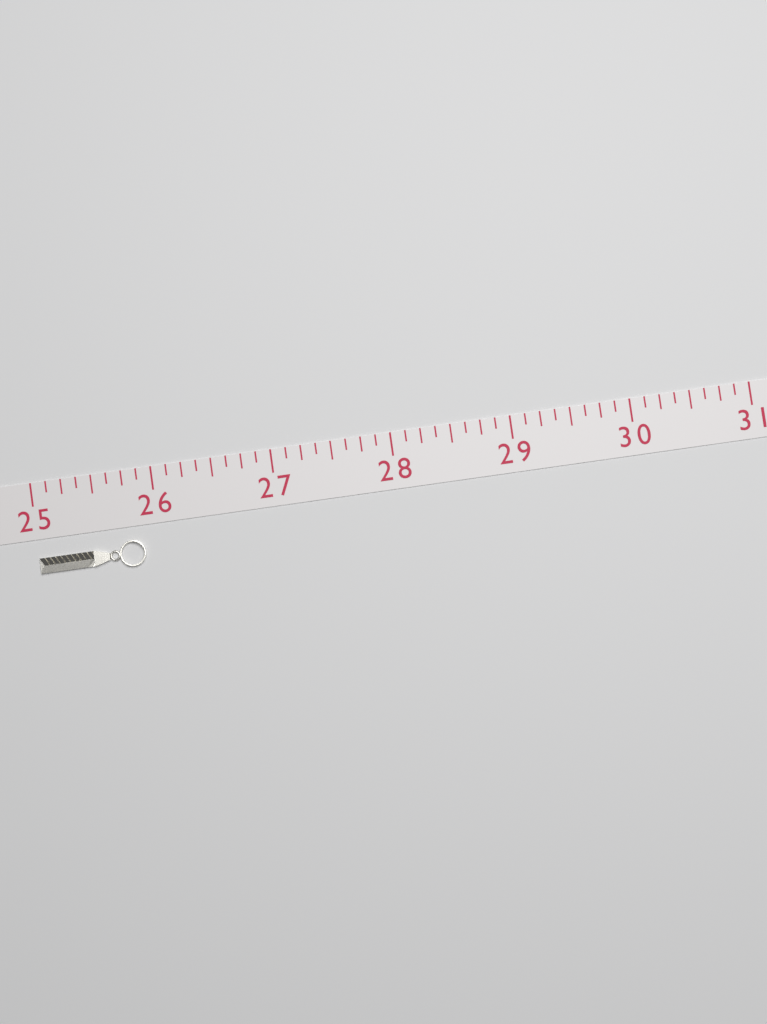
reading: 25.875 (no unit)
